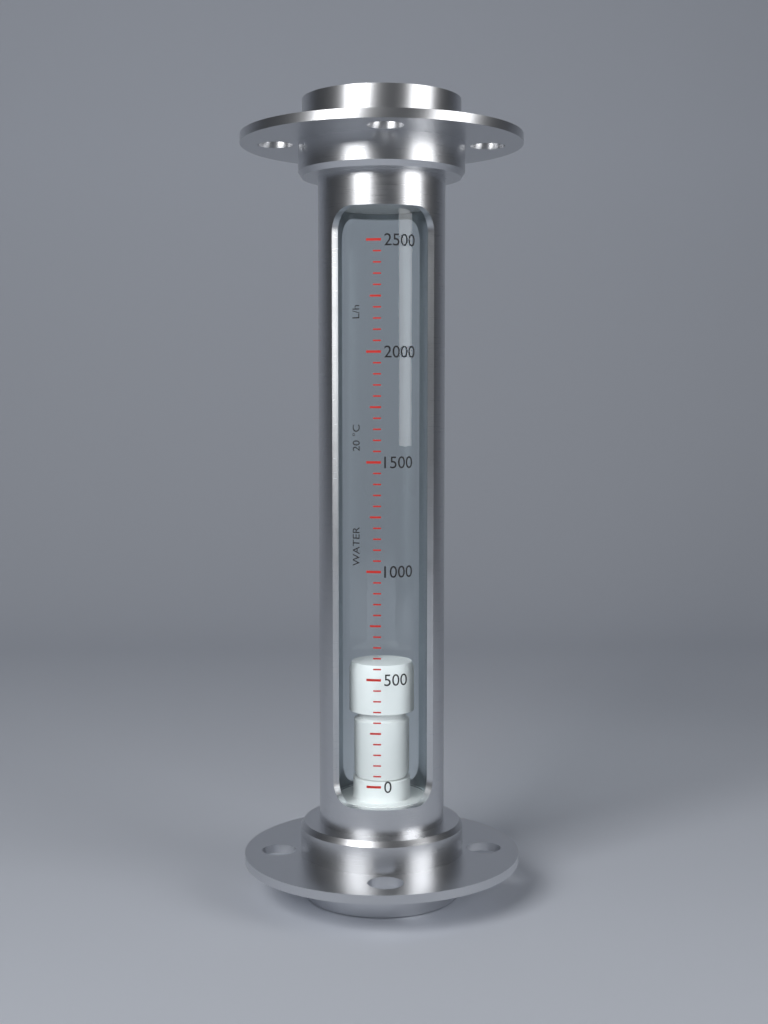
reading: 550 L/h
